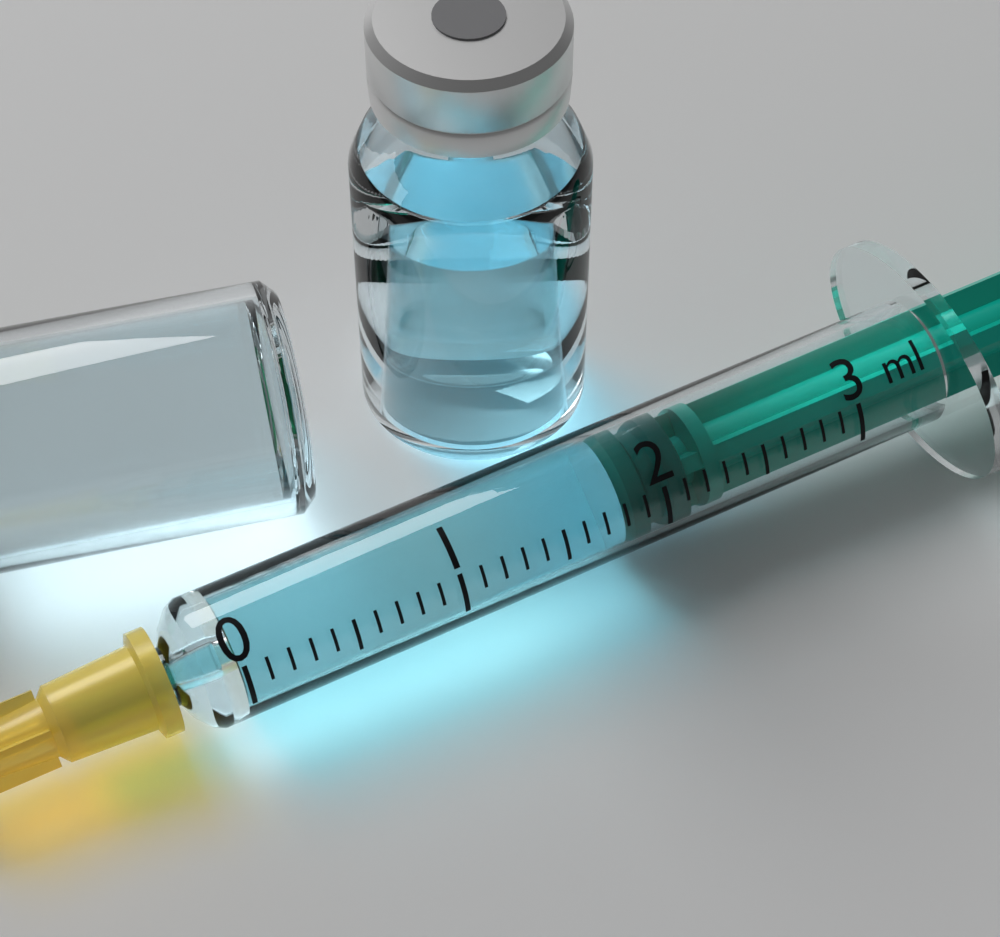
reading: 1.8 ml
